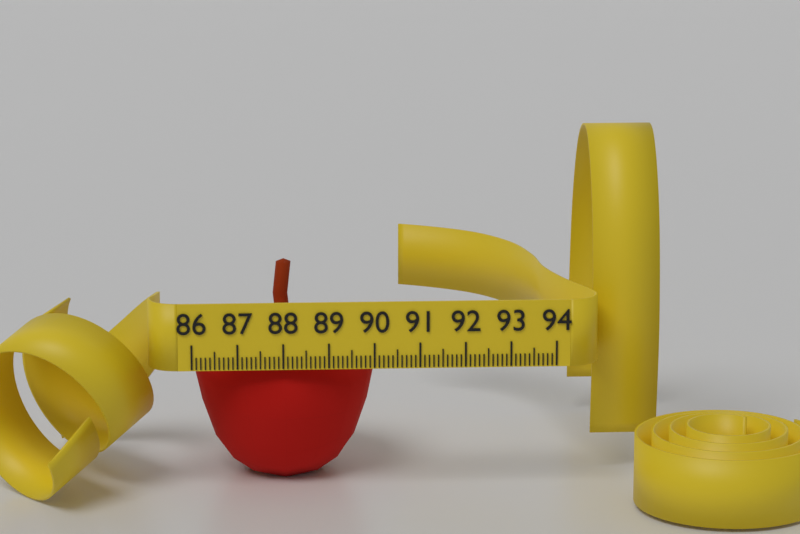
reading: 90.1 (no unit)
